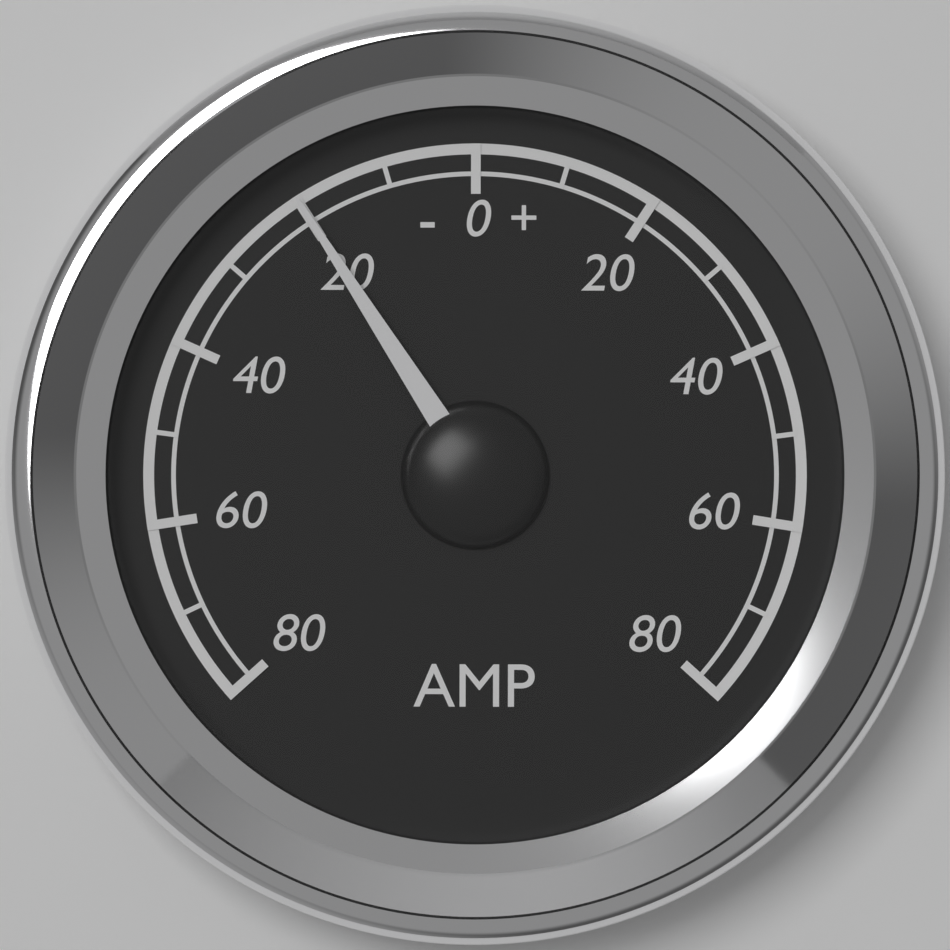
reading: -20 A
